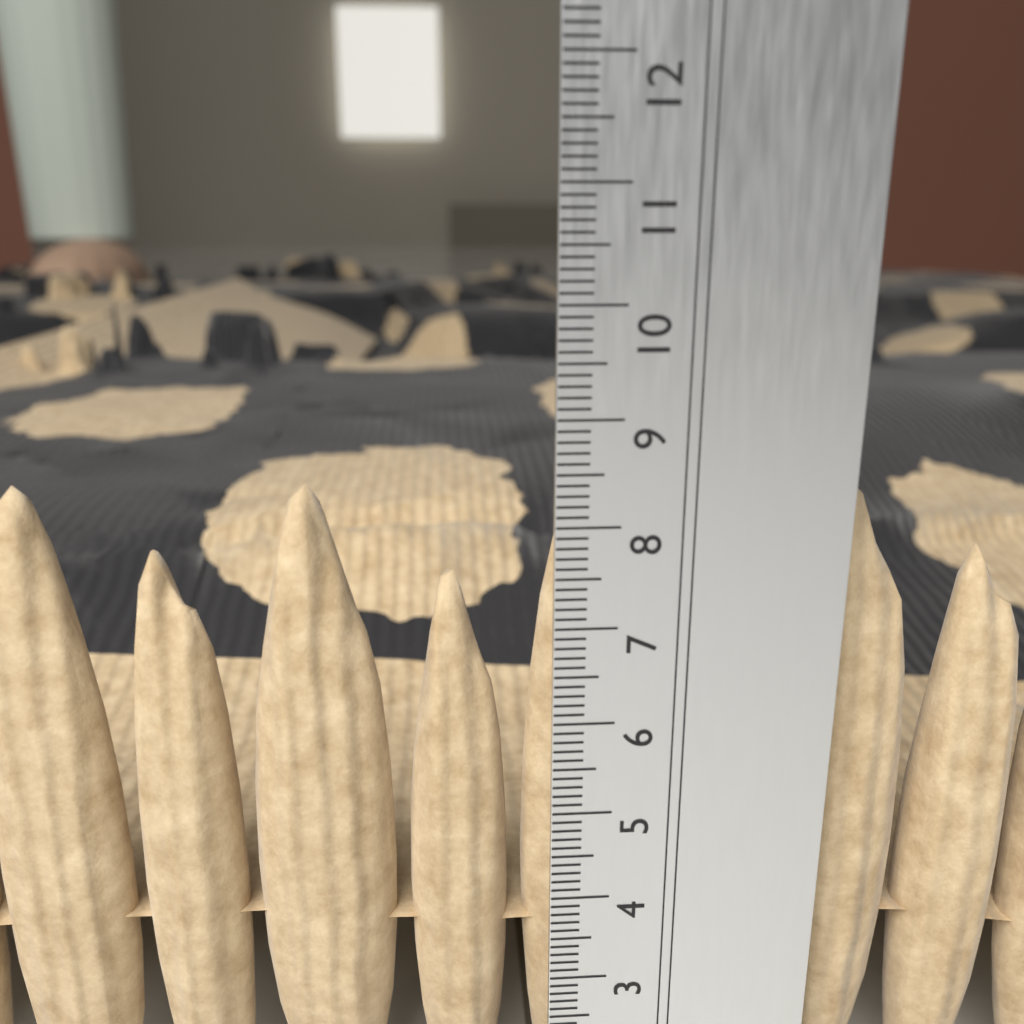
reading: 8.3 cm
